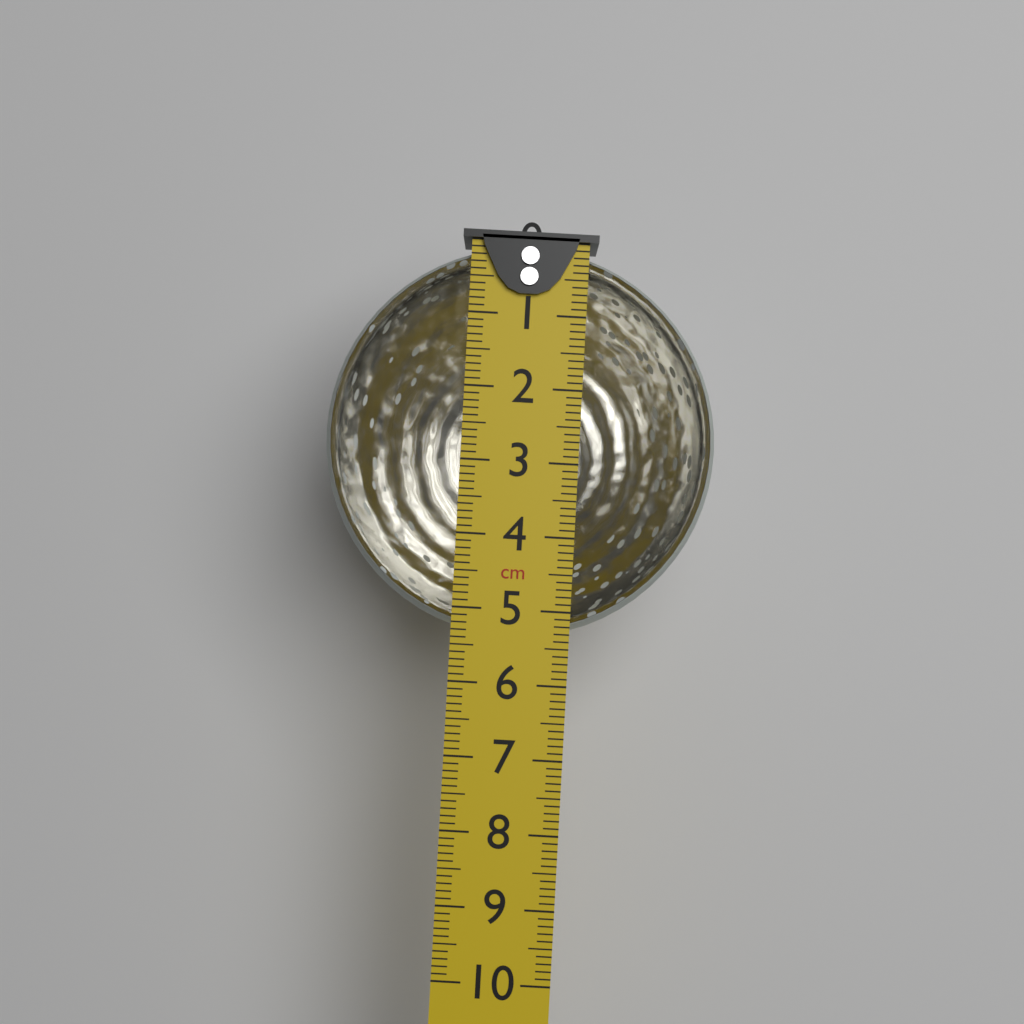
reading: 5.4 cm
